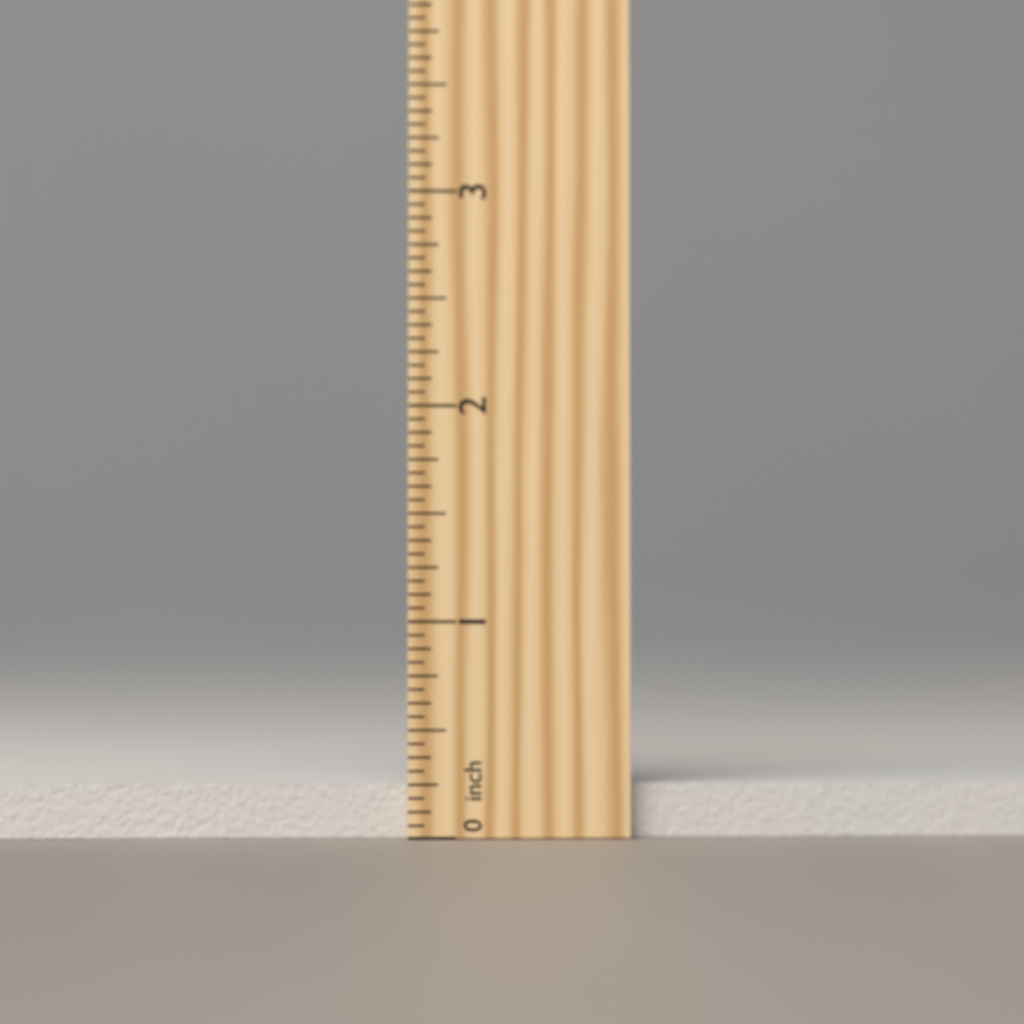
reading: 0.2500 inch
